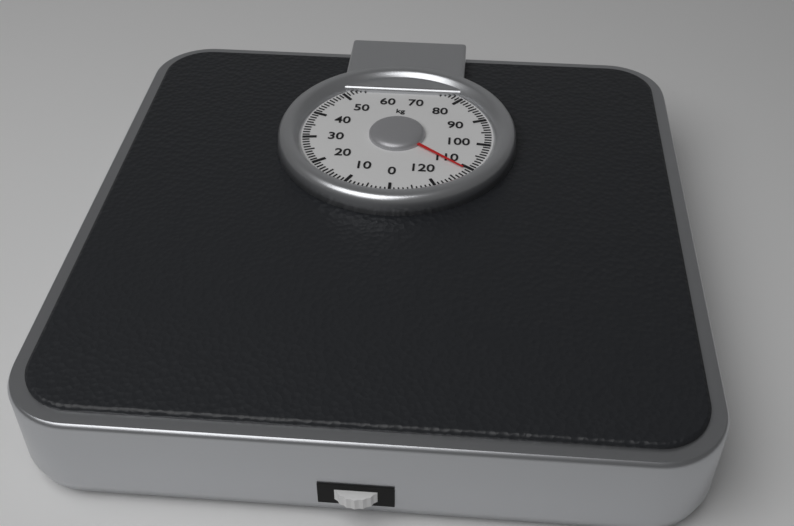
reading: 111 kg
